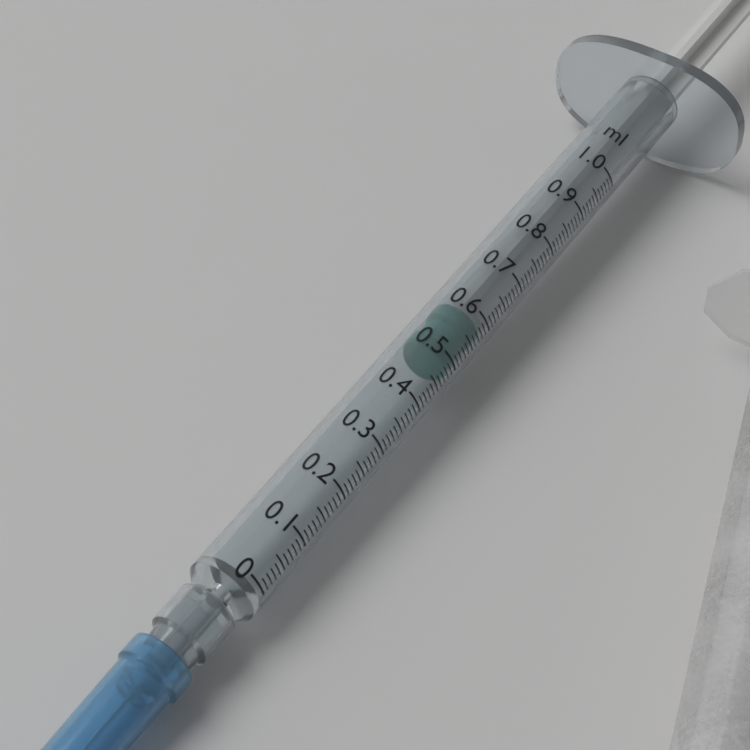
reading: 0.49 ml
